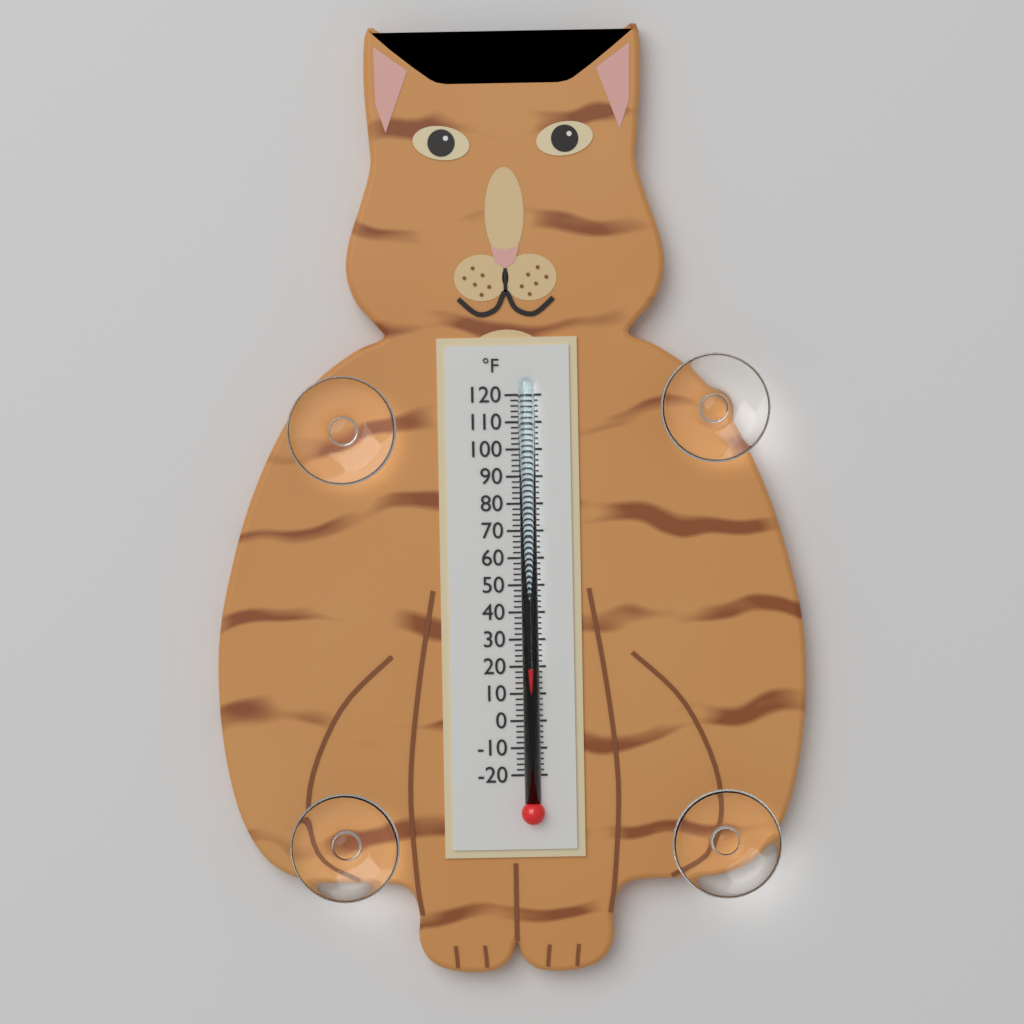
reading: 20 °F
